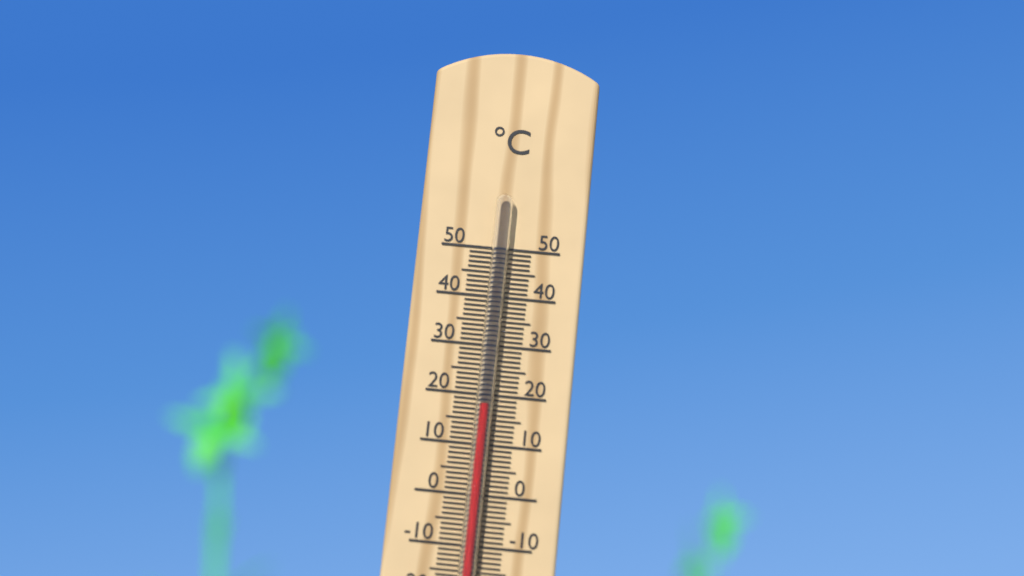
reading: 18 °C
